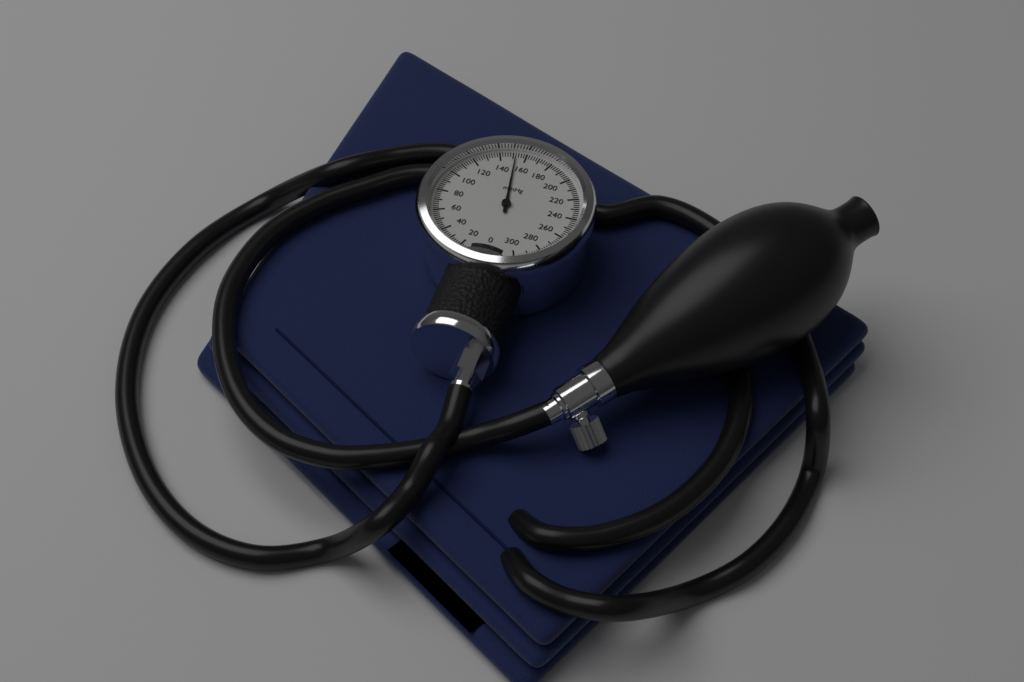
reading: 152 mmHg
